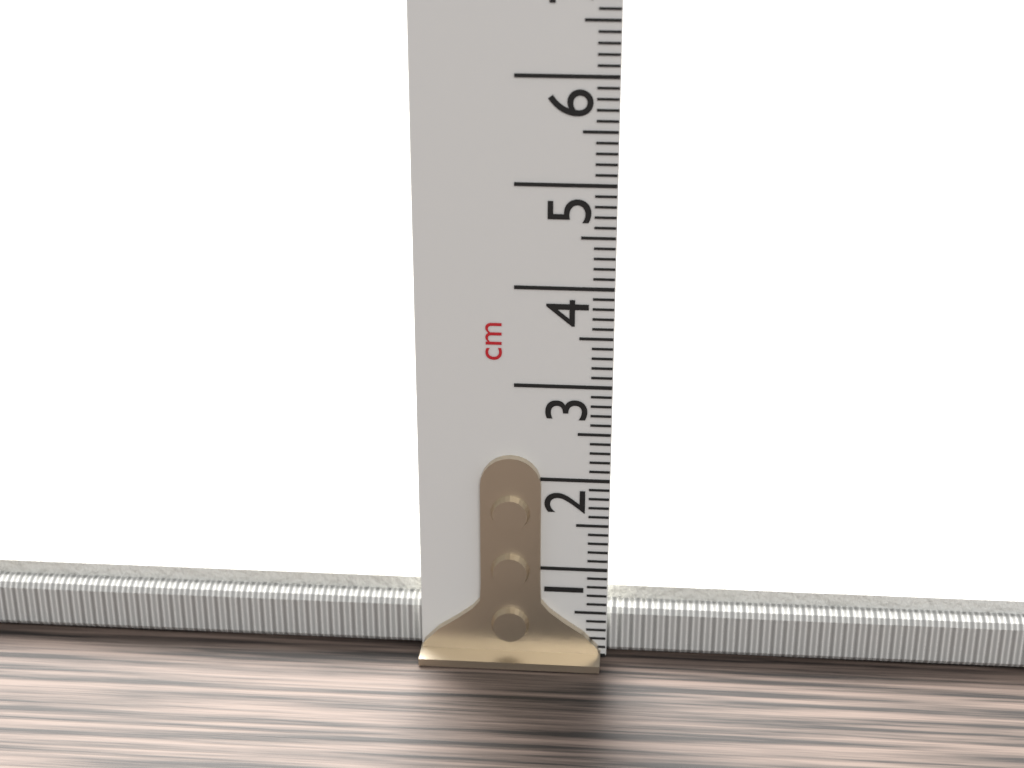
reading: 0.7 cm
